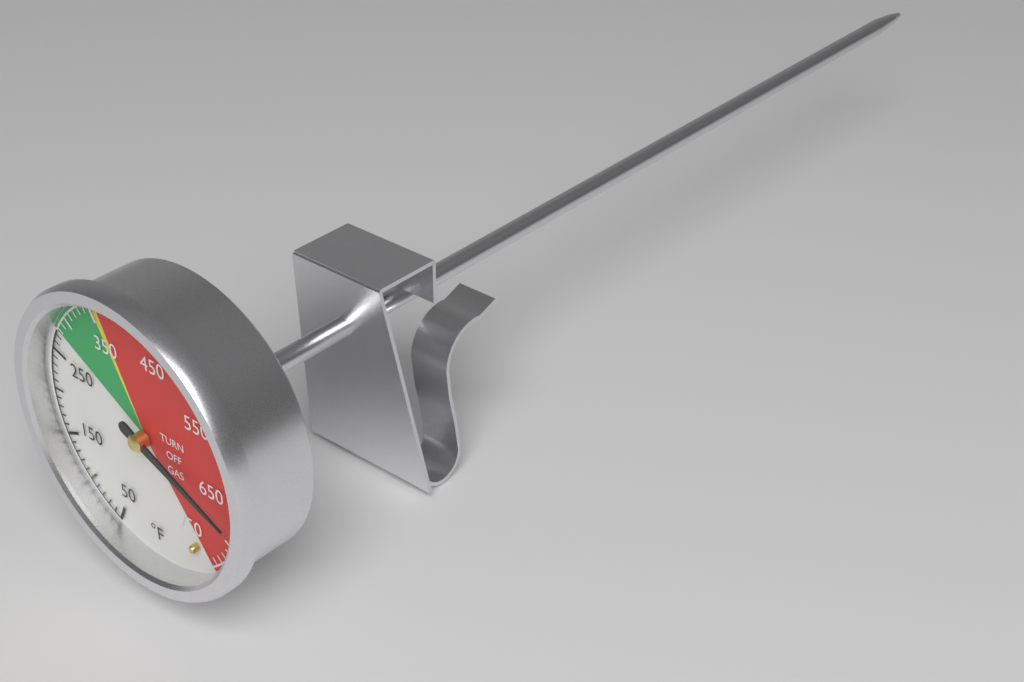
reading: 680 °F
